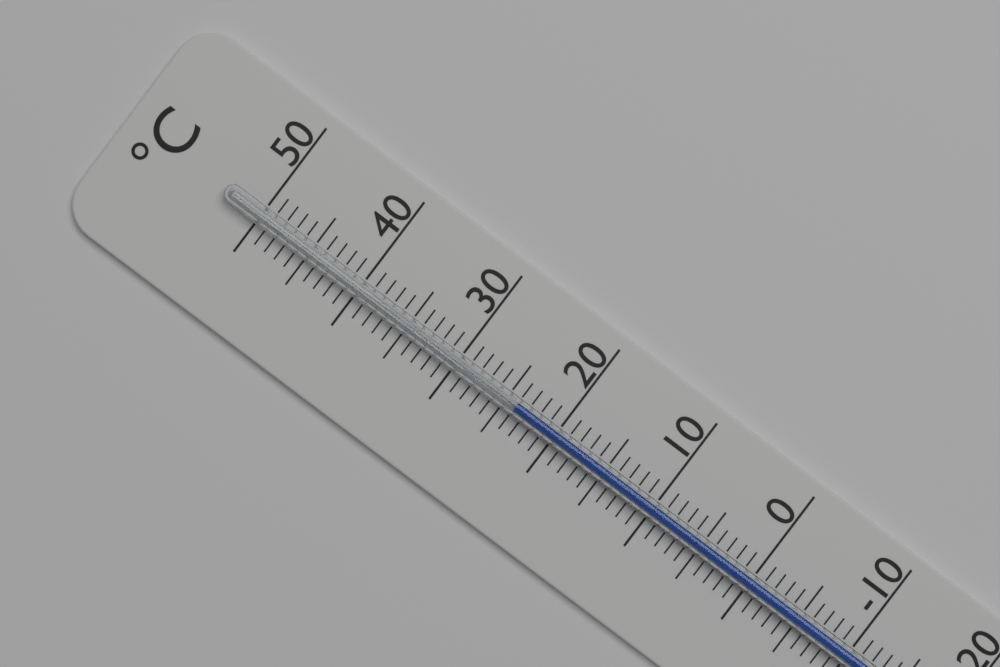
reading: 24 °C
